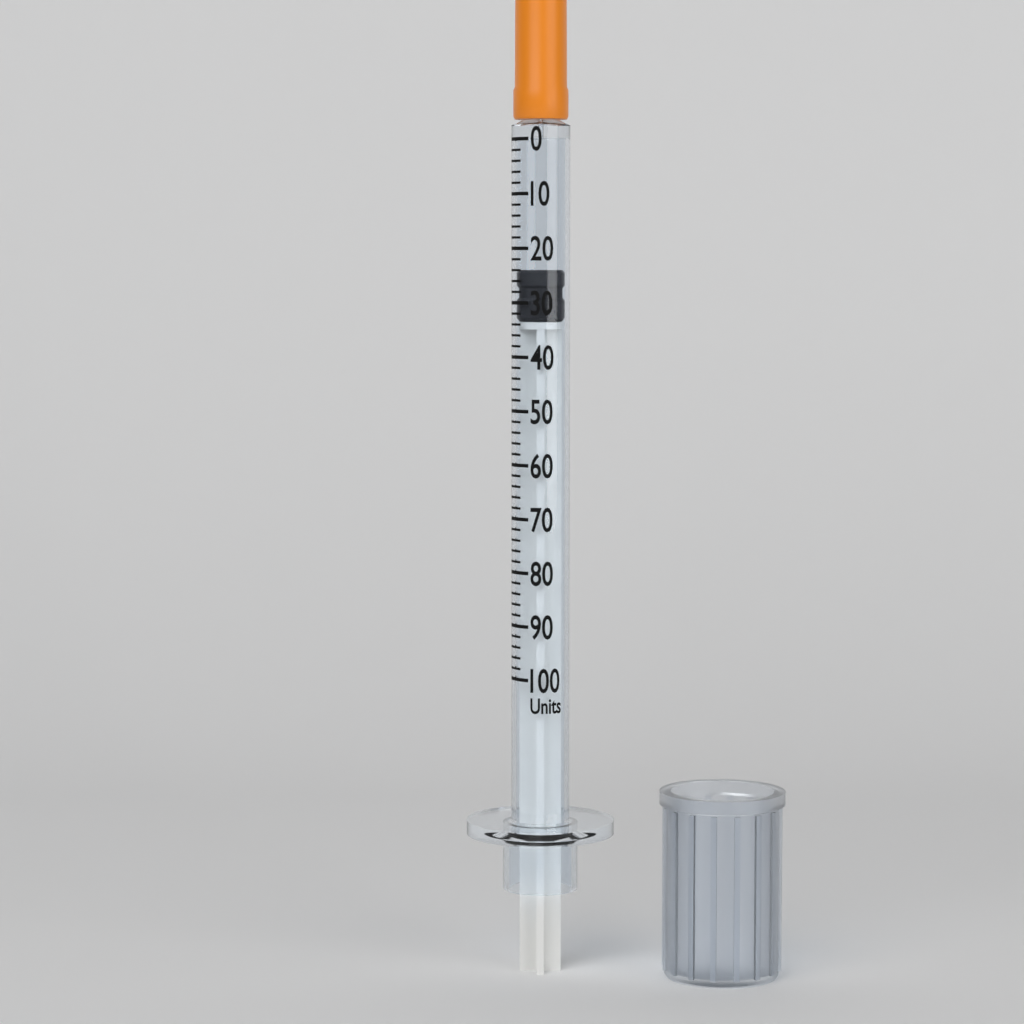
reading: 24 units
